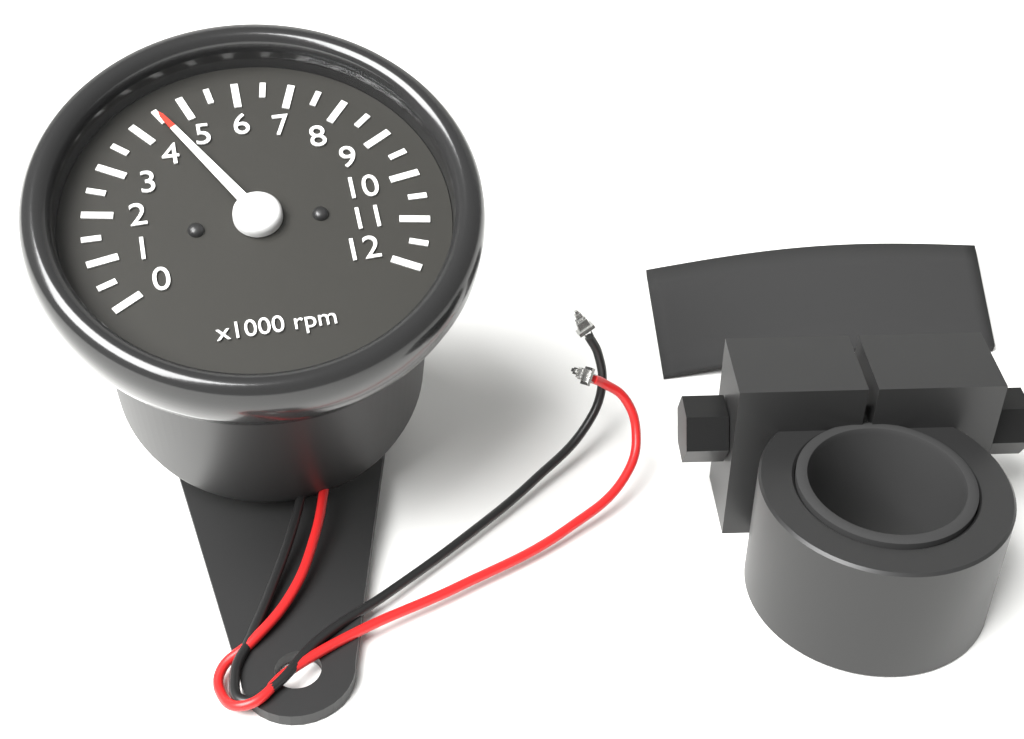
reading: 4.5 x1000 rpm
